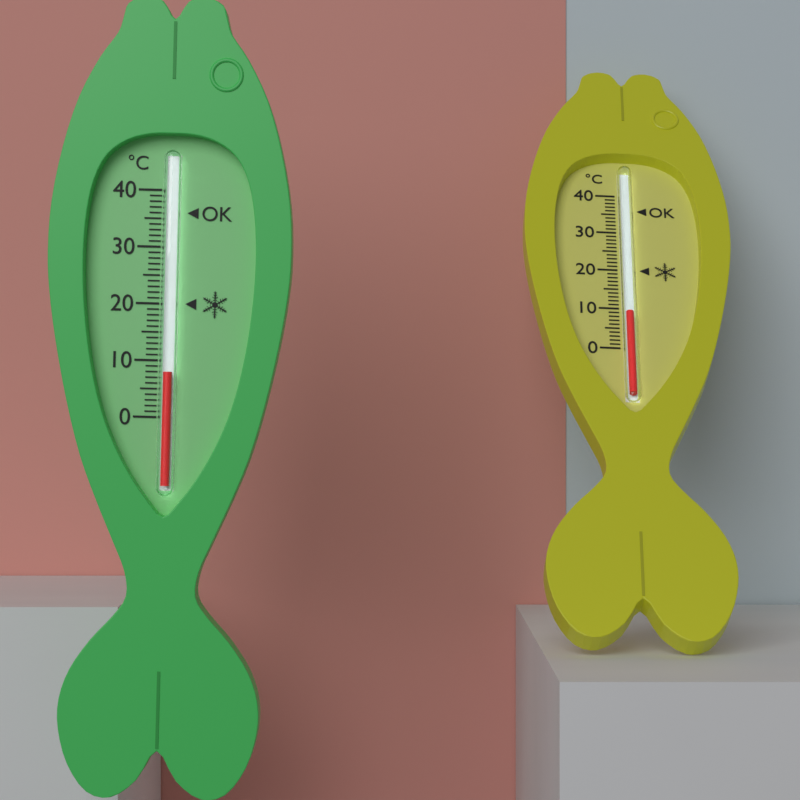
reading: 8 °C
